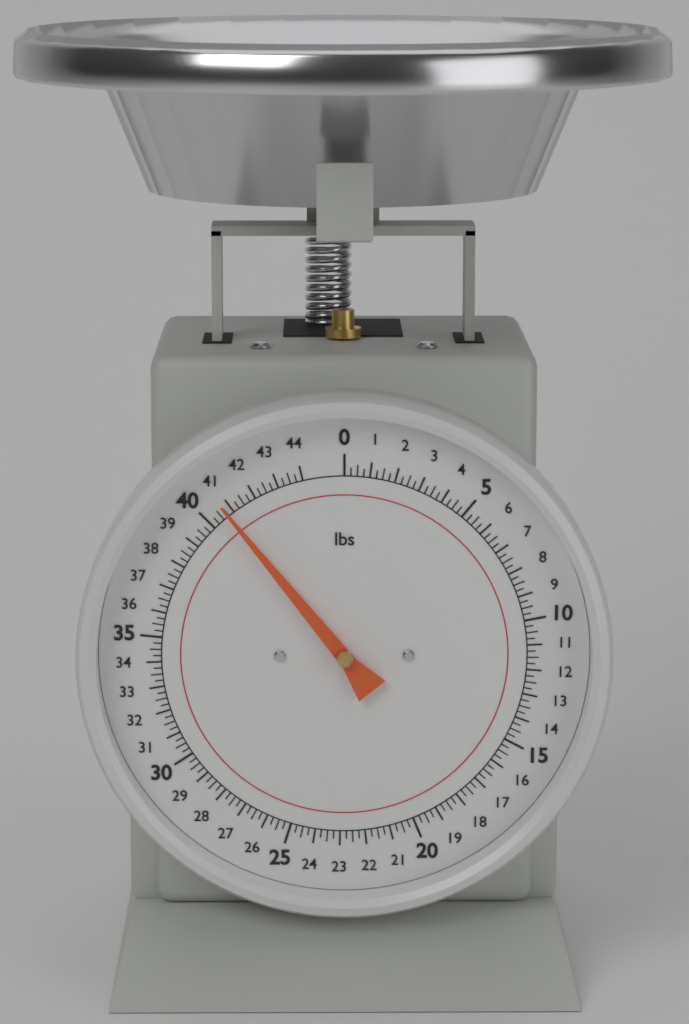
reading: 40.75 lbs
